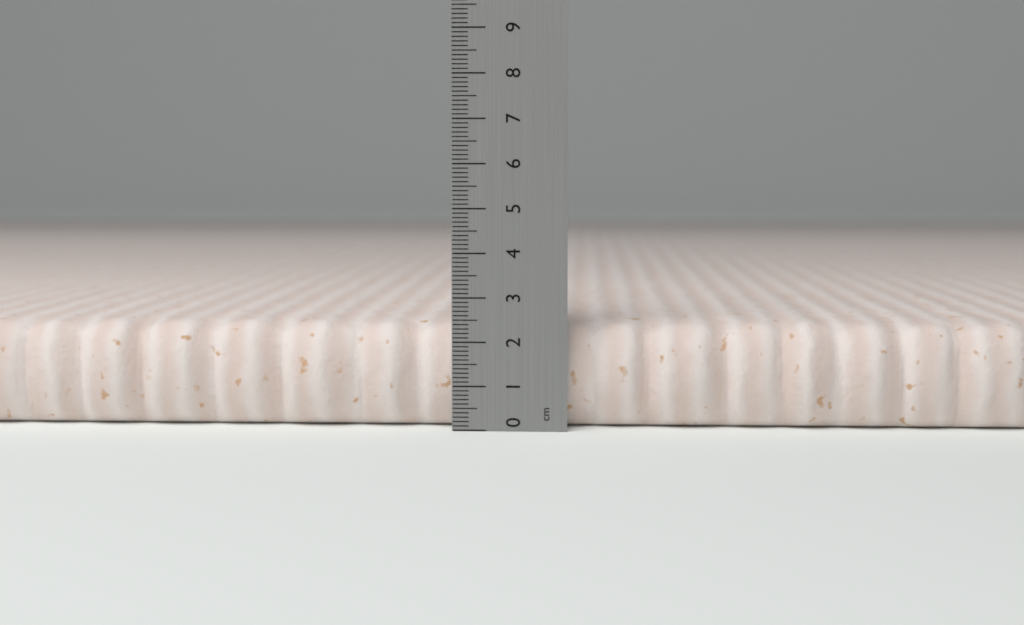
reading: 2.4 cm
